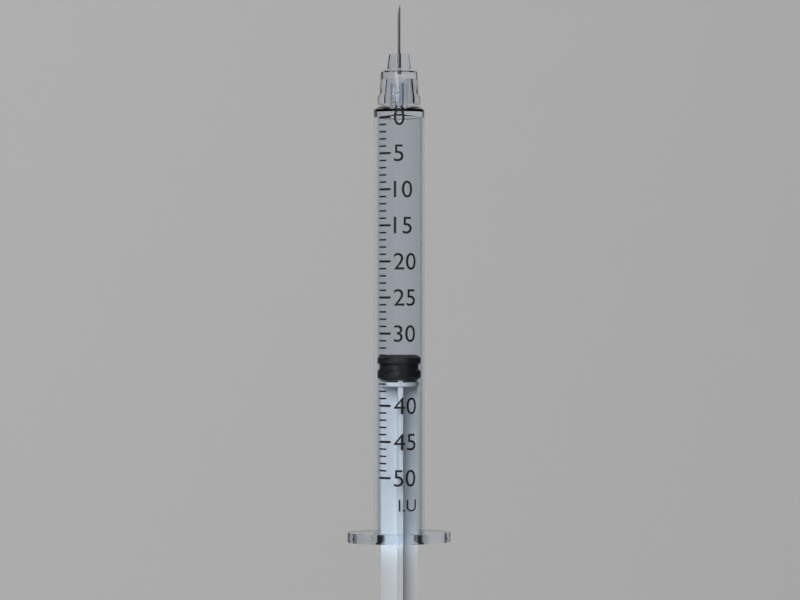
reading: 33 I.U.
